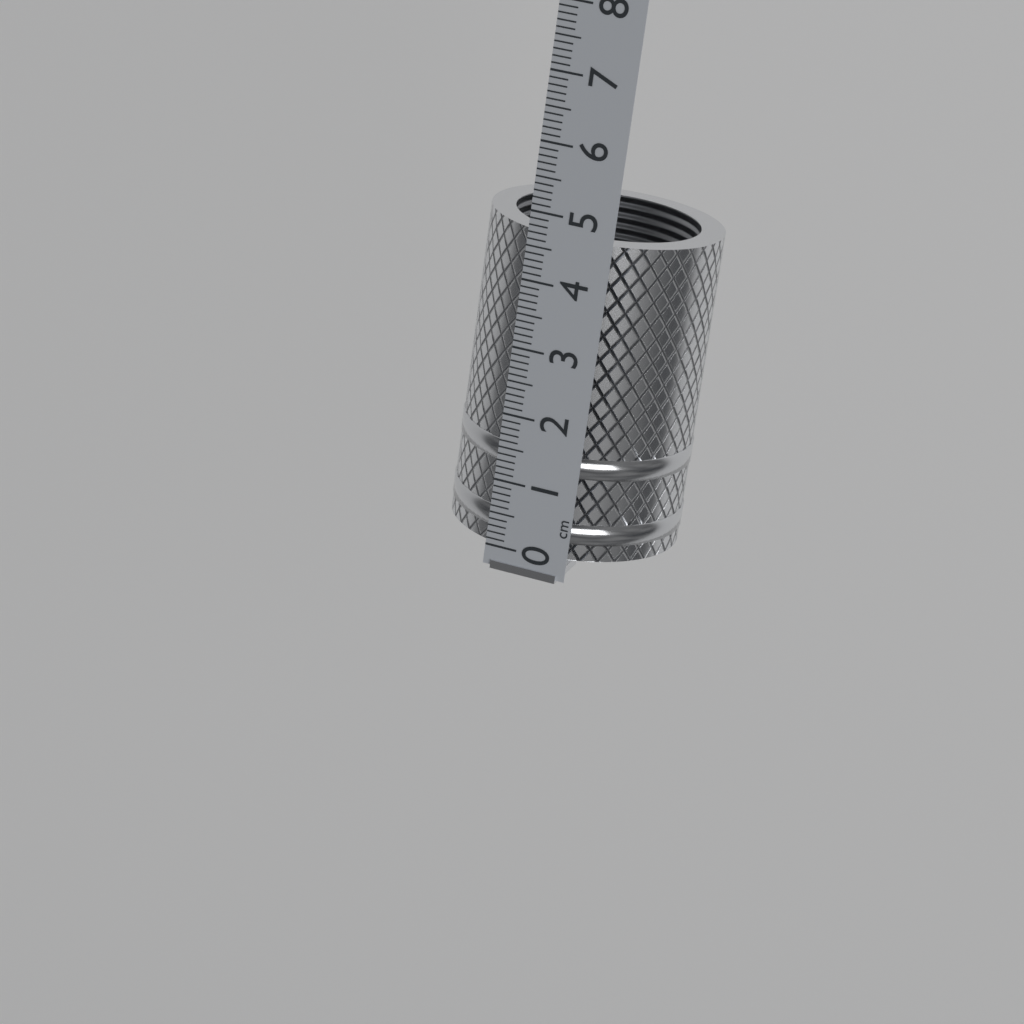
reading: 4.7 cm
